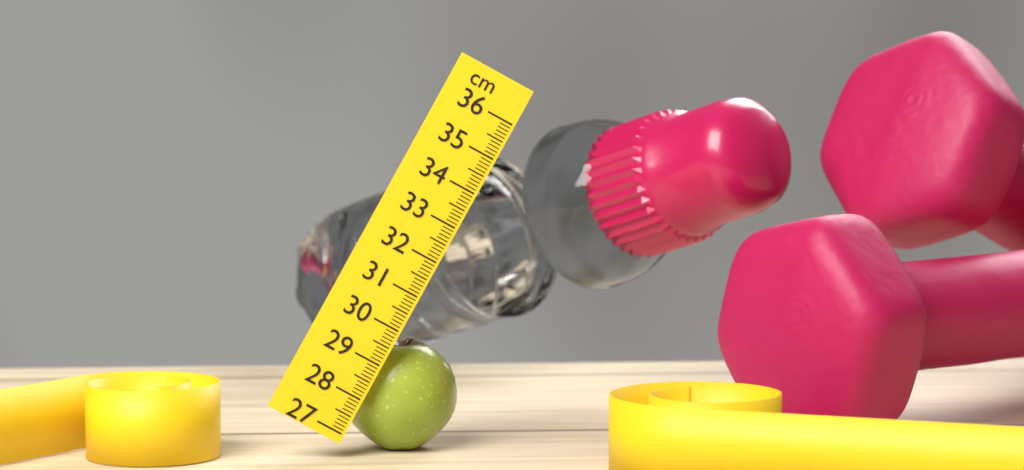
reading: 29.9 cm
